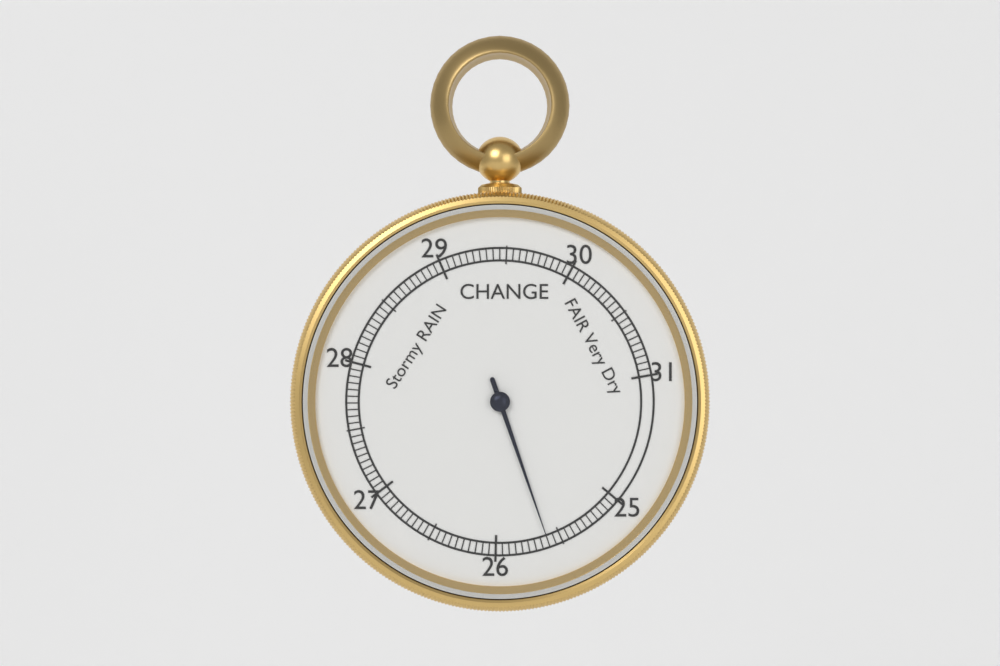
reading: 25.60 inHg
